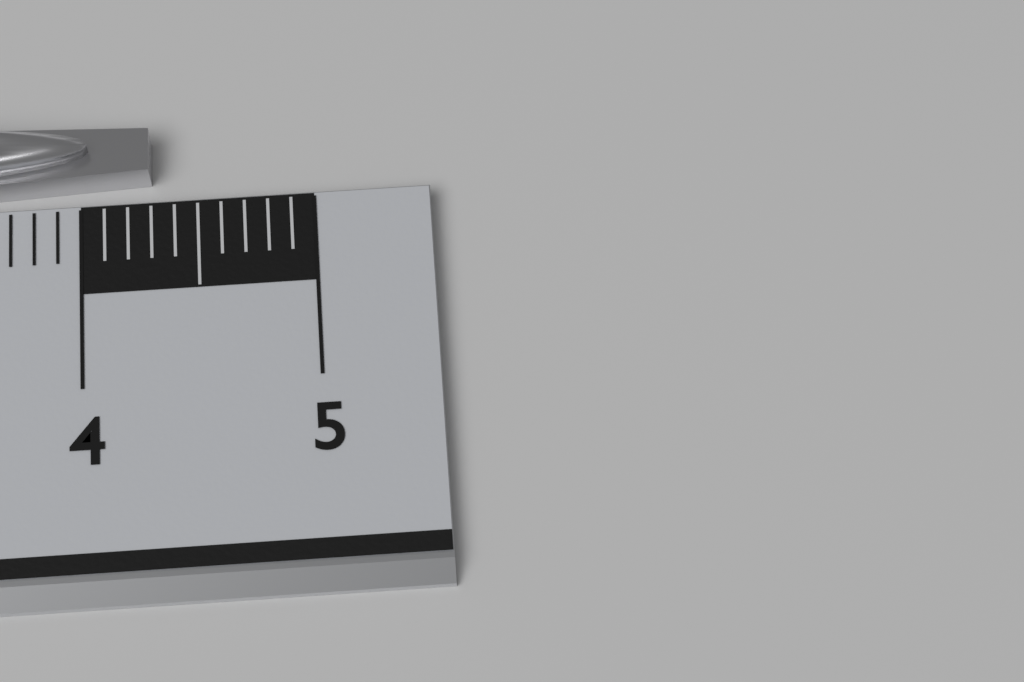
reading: 4.3 cm
